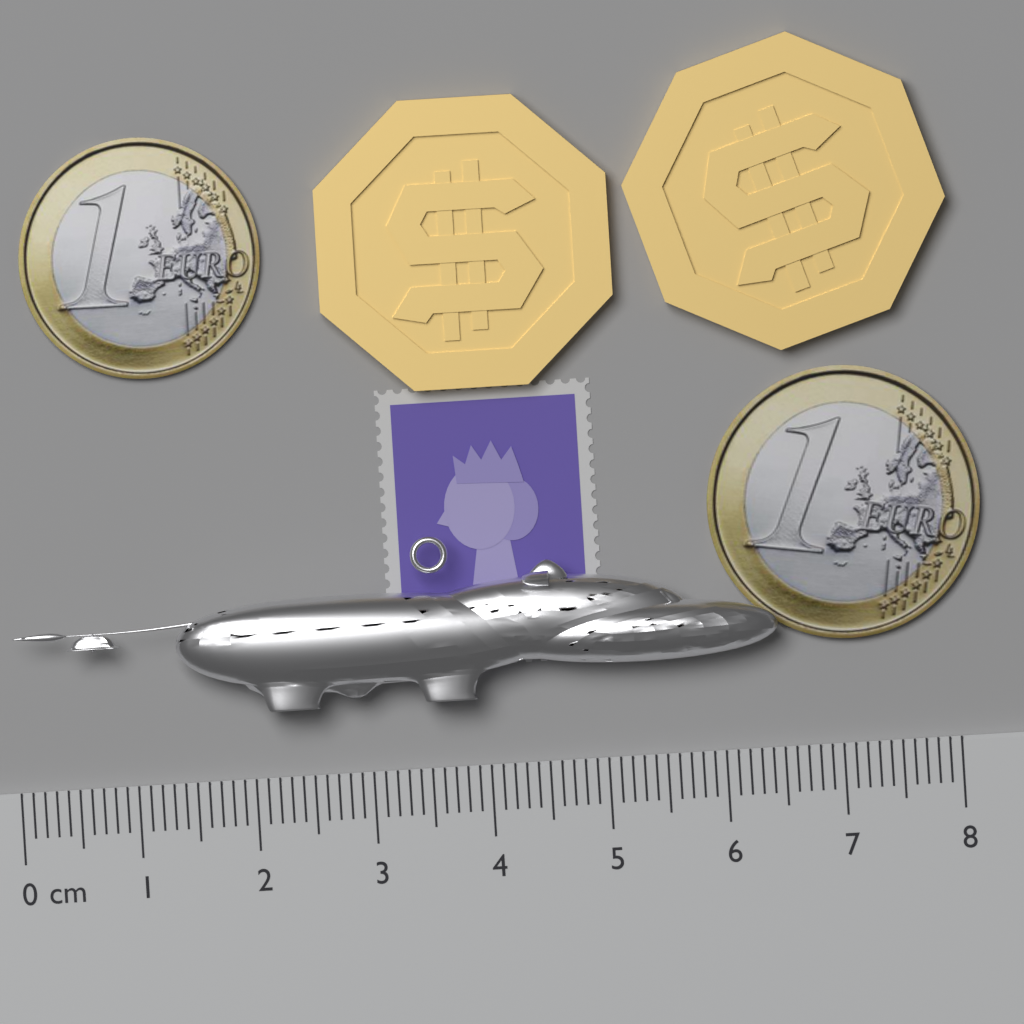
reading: 6.5 cm
